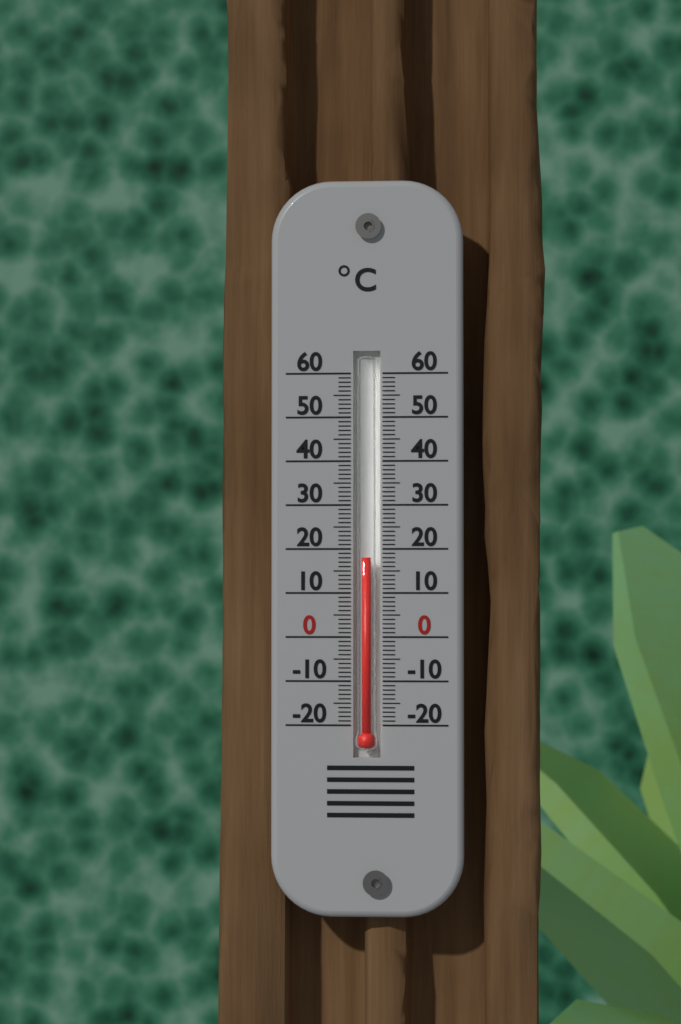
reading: 18 °C
